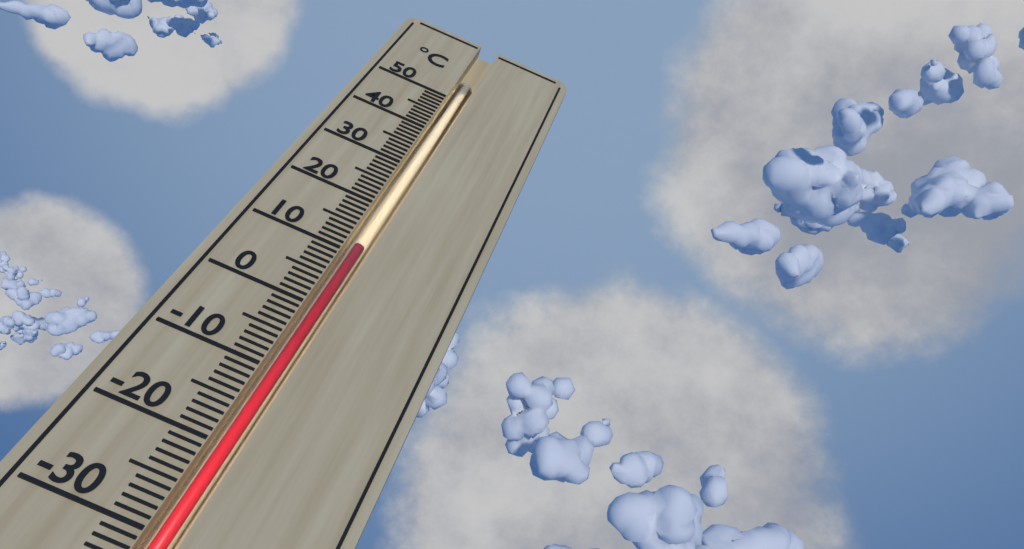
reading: 12 °C
